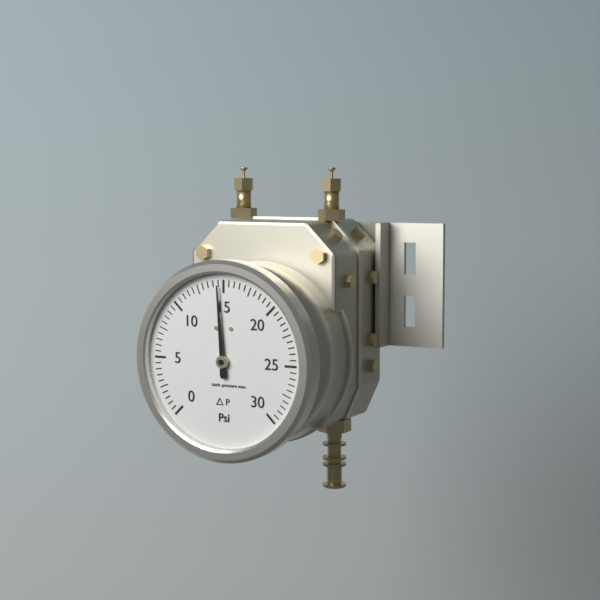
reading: 14.5 psi
